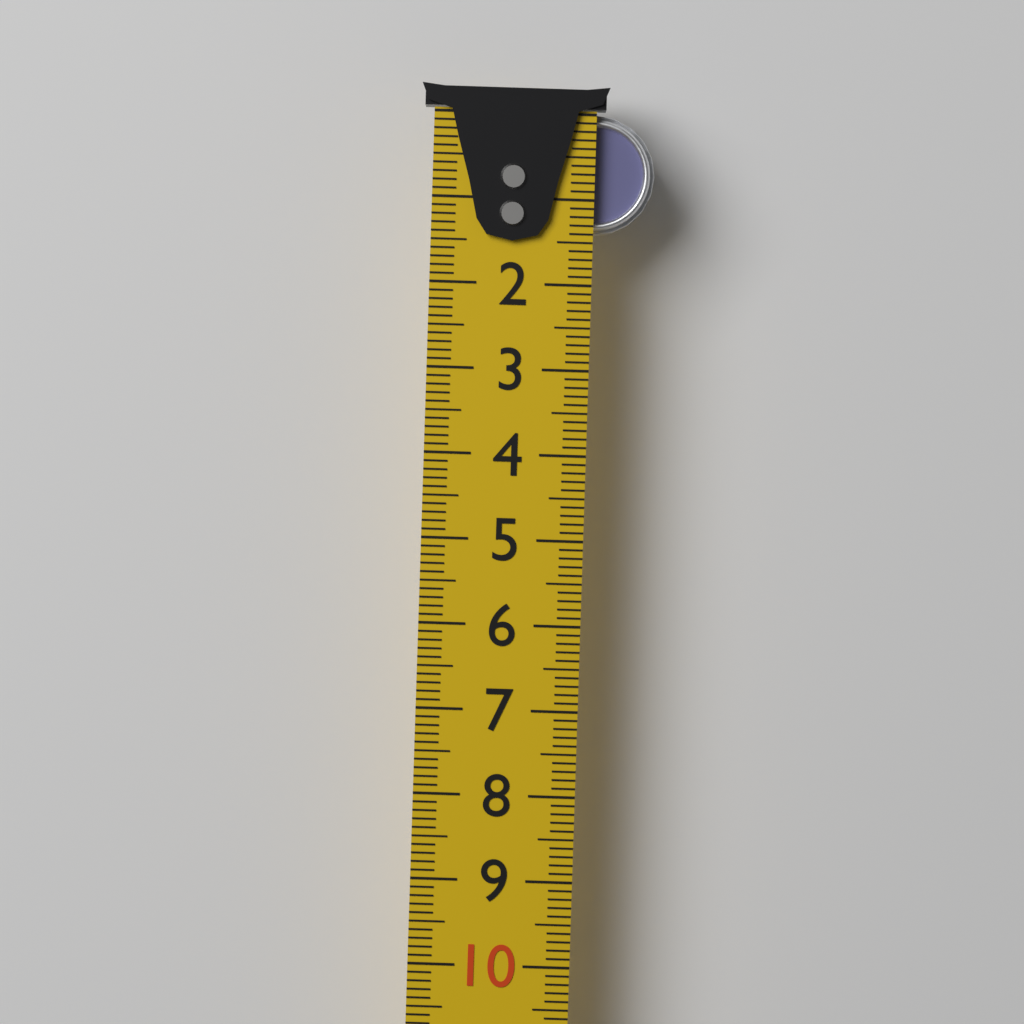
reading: 1.4 cm
